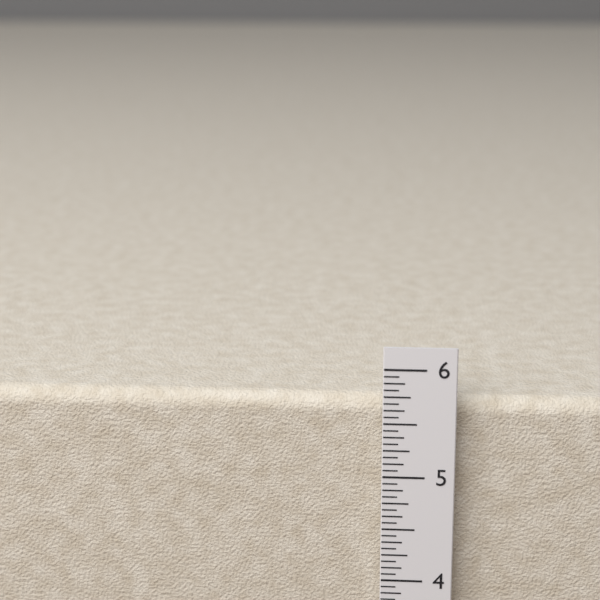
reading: 5.6875 in
